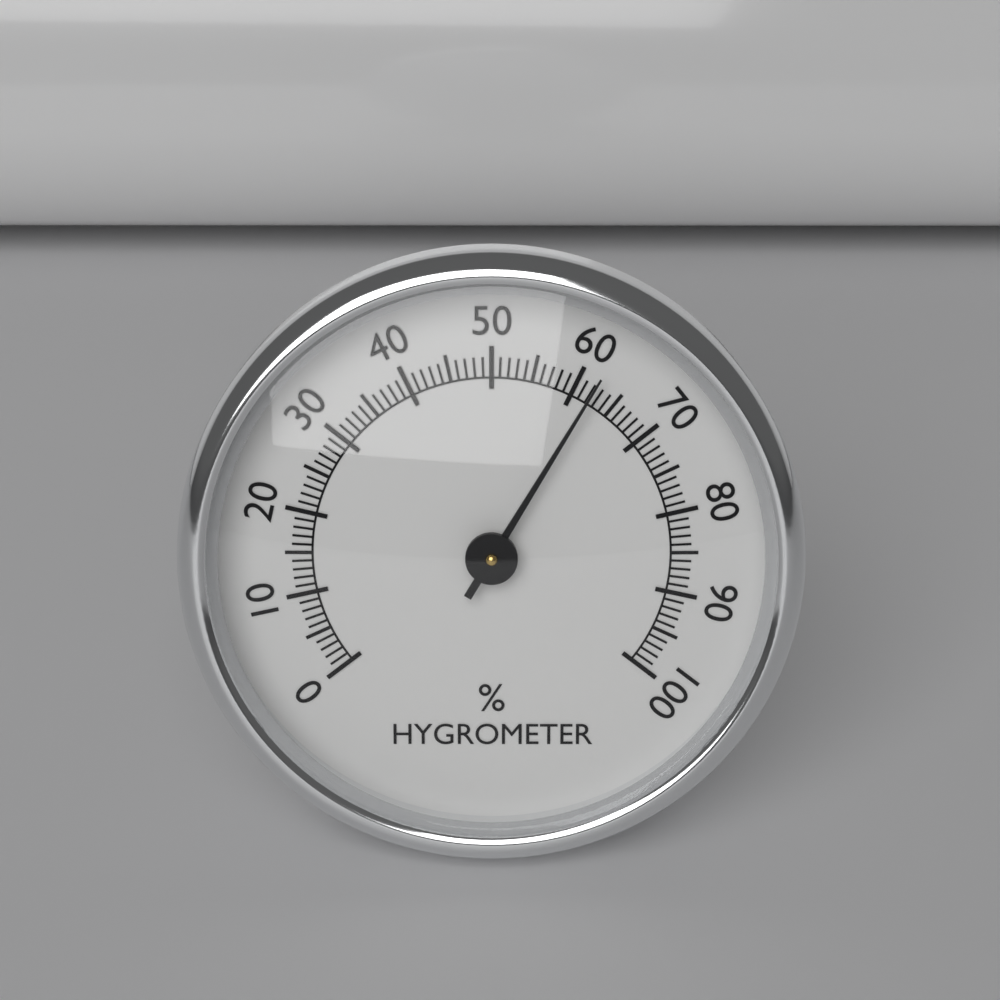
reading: 62 %
